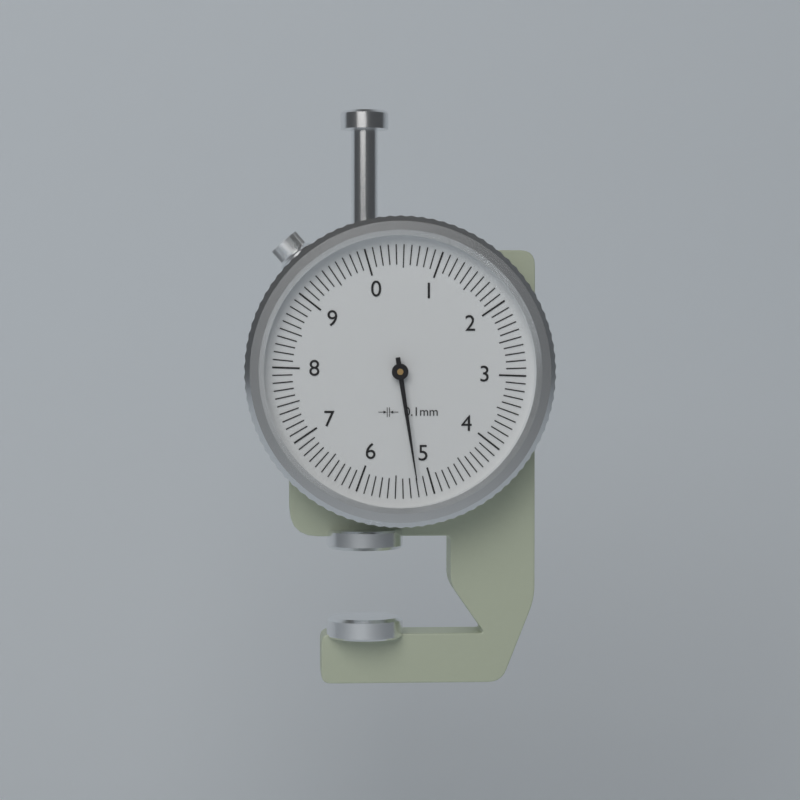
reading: 5.2 mm
